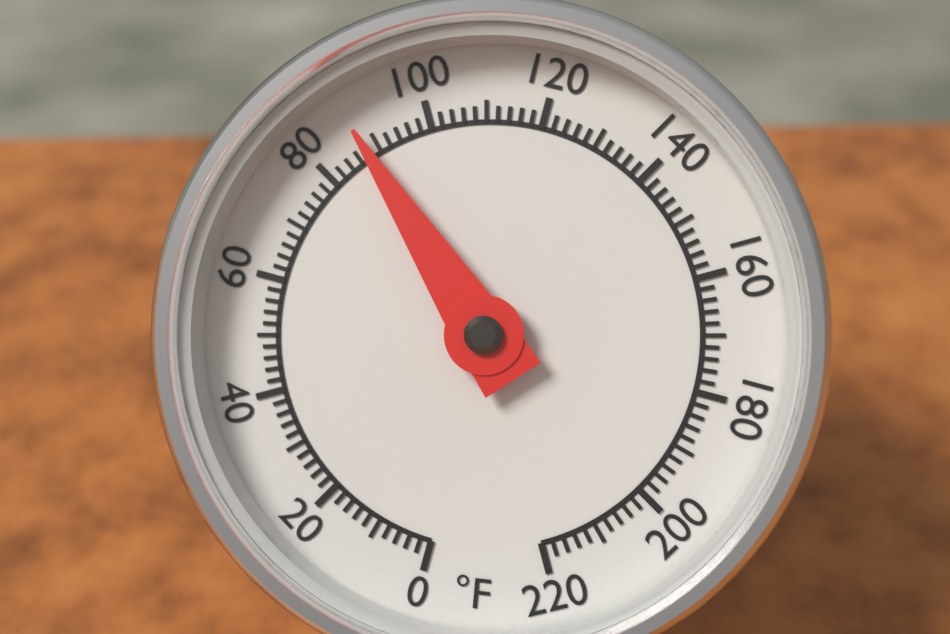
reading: 88 °F
